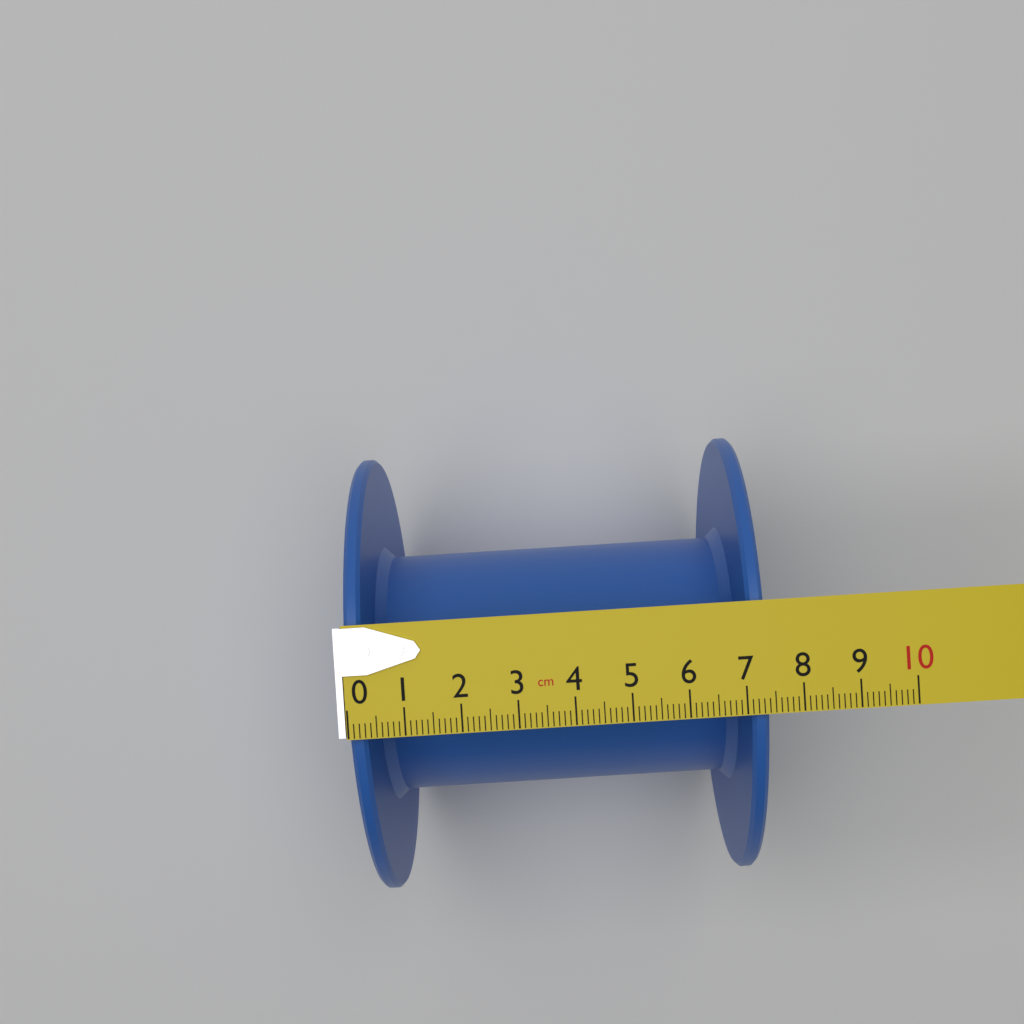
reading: 7.4 cm
